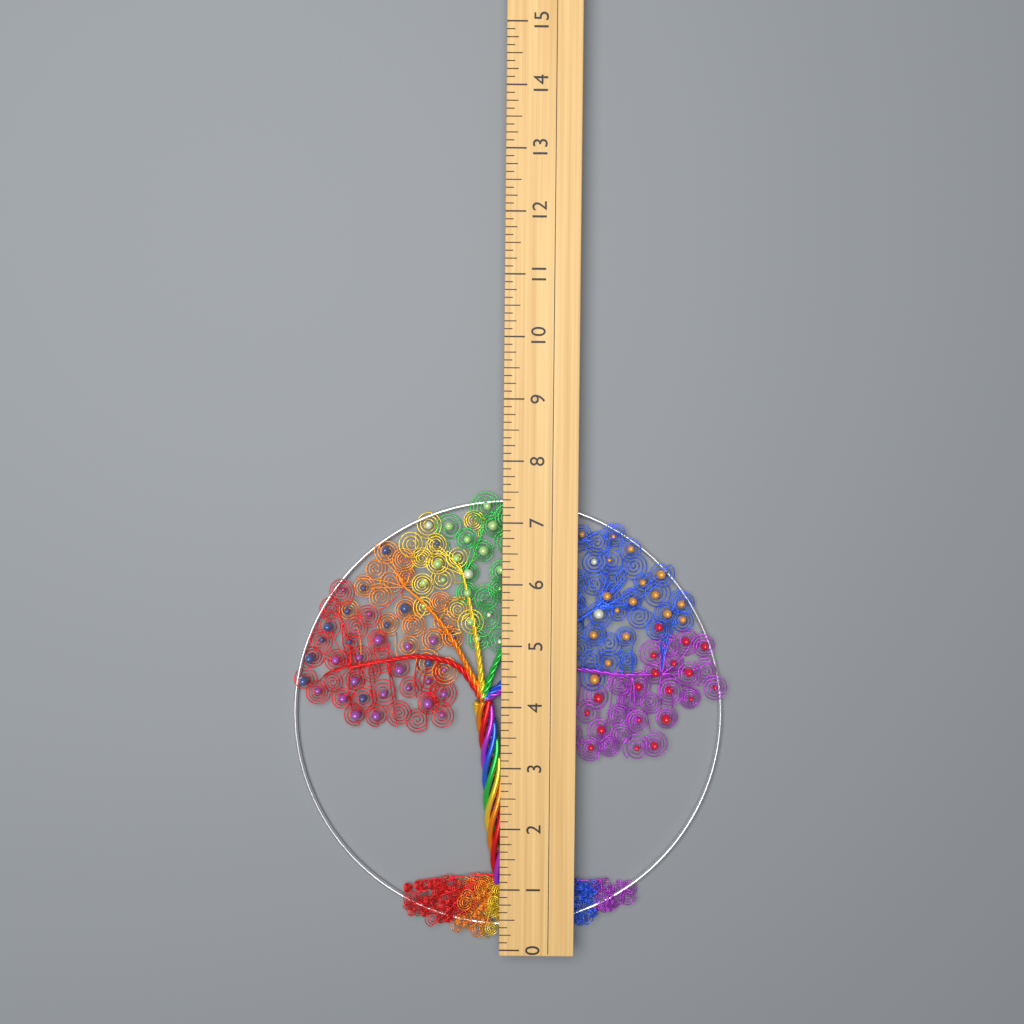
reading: 7.500 (no unit)
